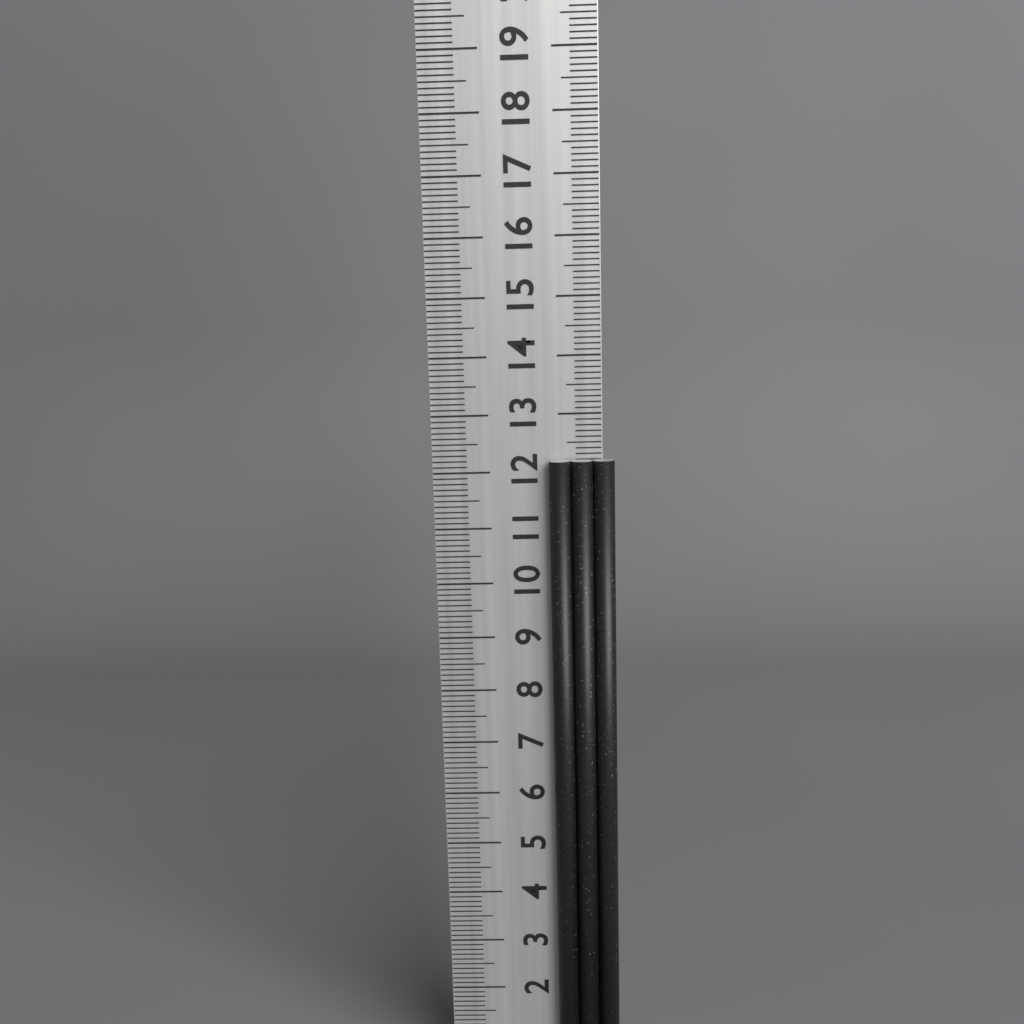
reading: 12.2 cm
